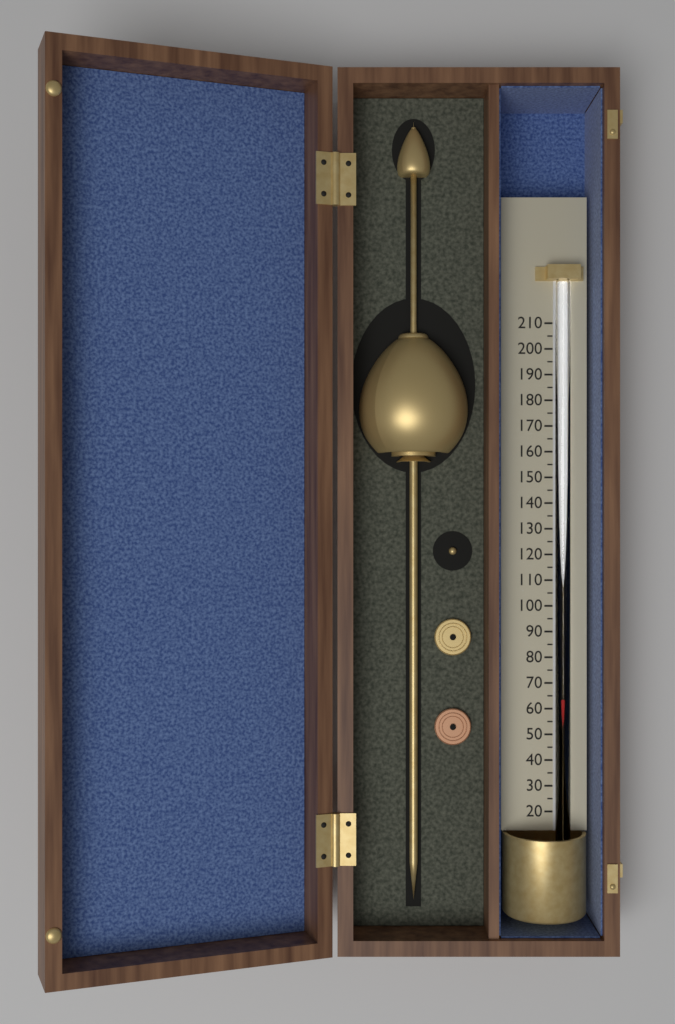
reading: 65 (no unit)
